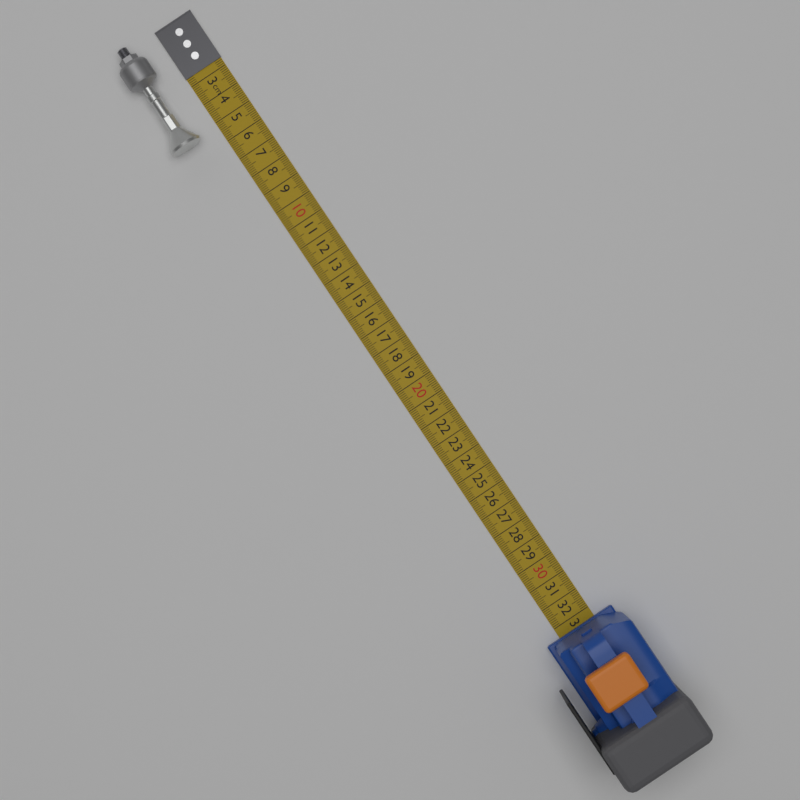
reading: 5.4 cm
